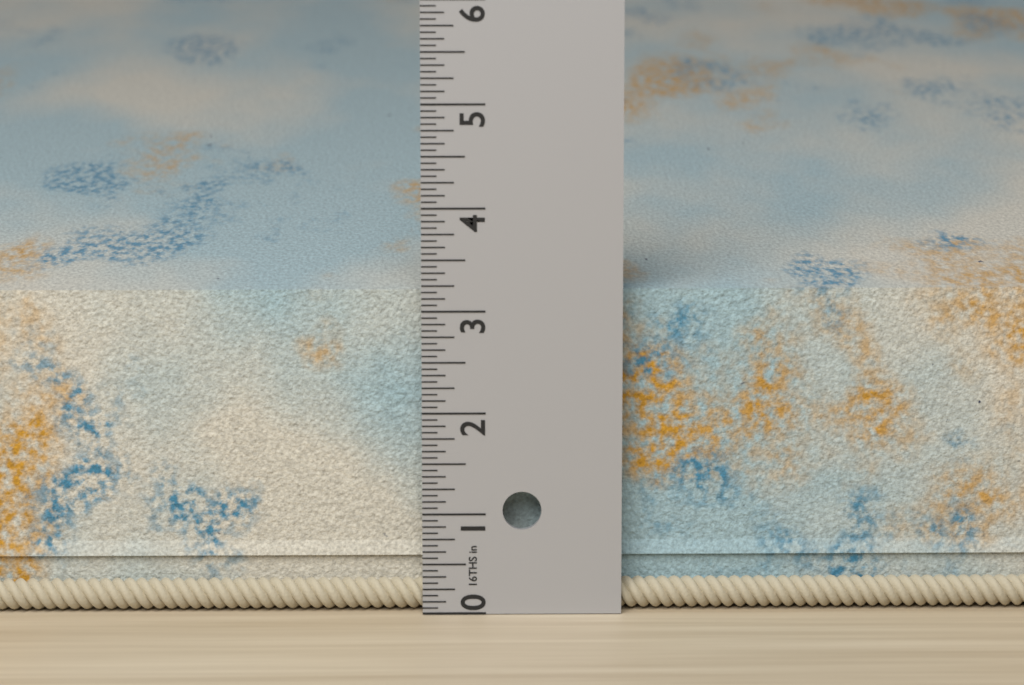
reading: 3.2500 in
